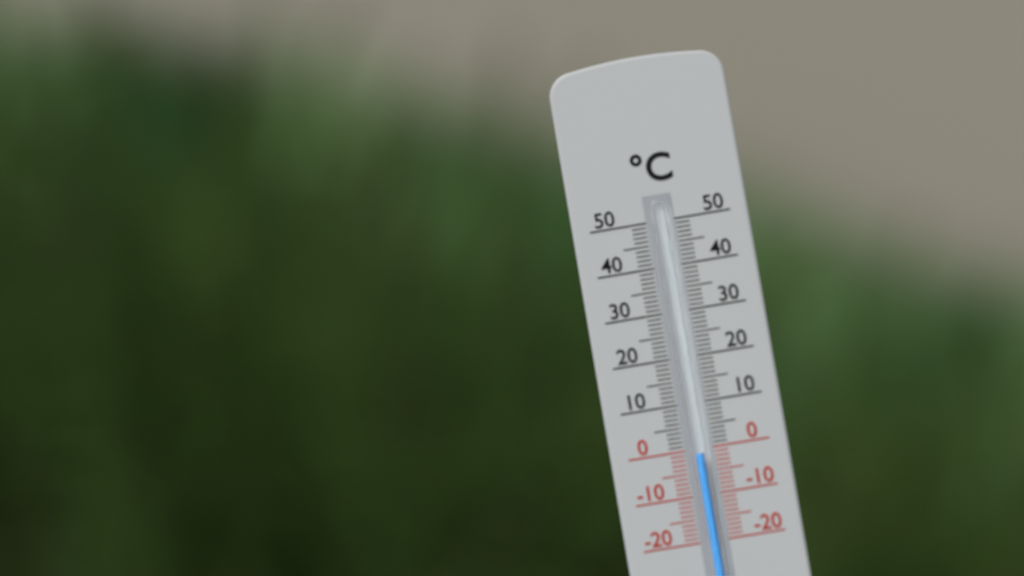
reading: -1 °C
